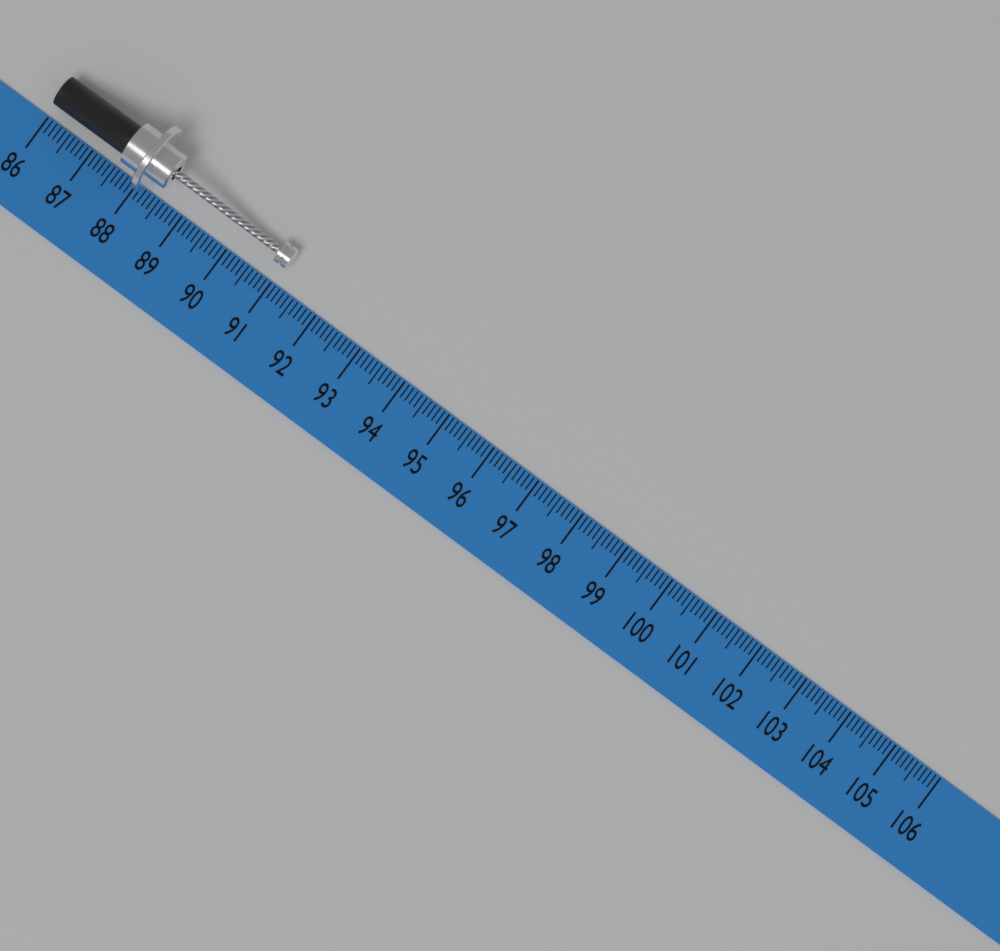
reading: 91.1 (no unit)
